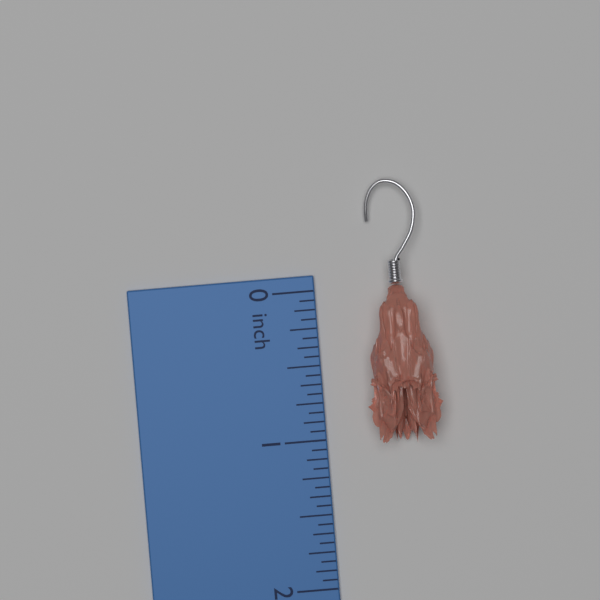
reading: 1.0625 inch
